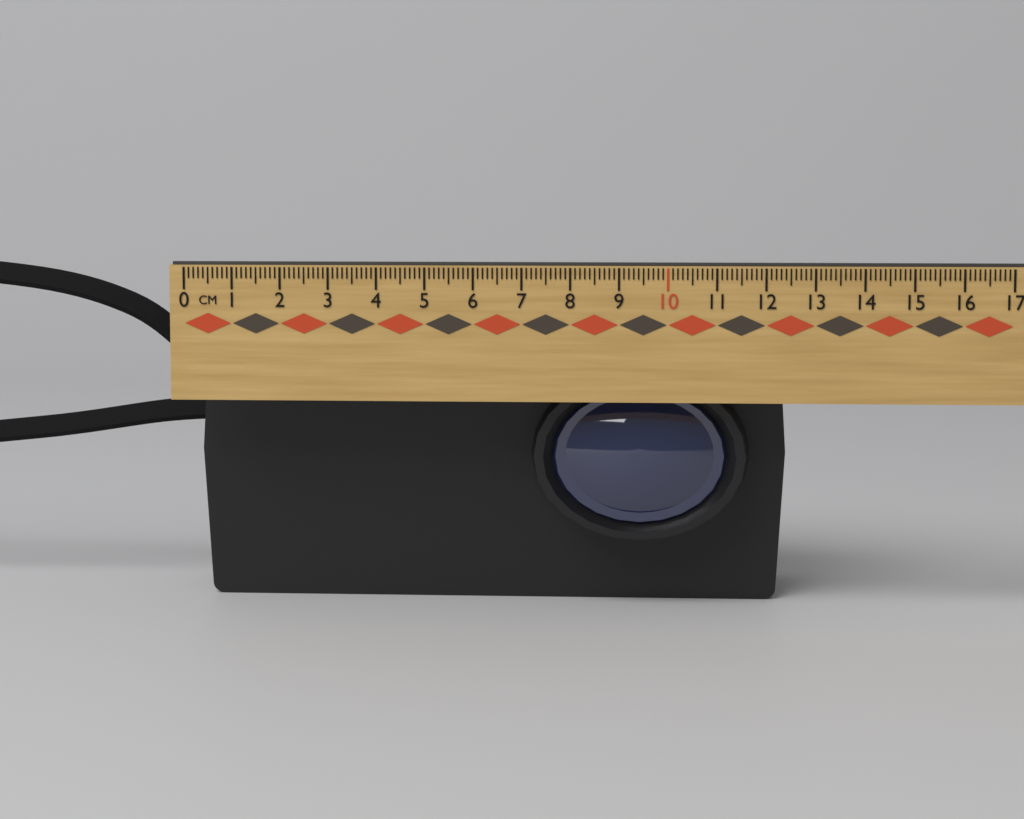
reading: 12.5 cm
